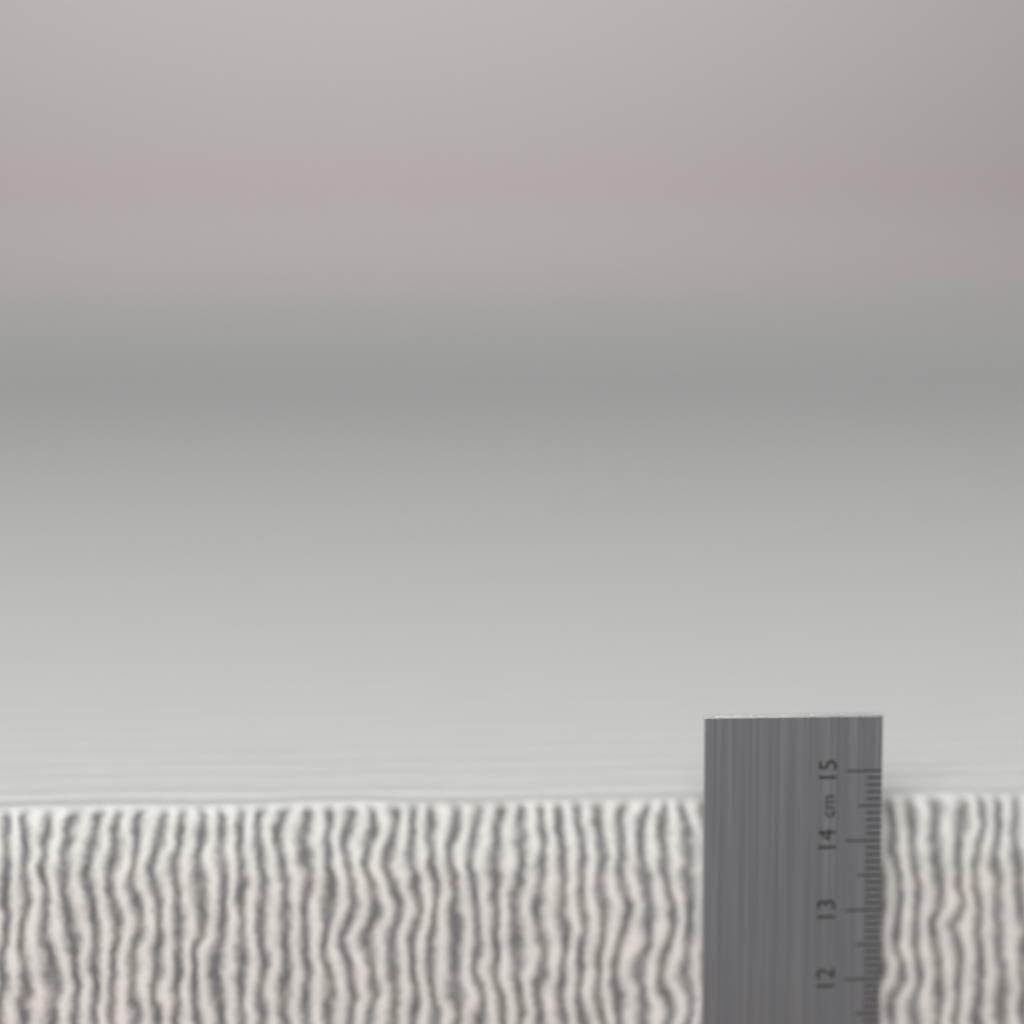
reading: 14.5 cm
